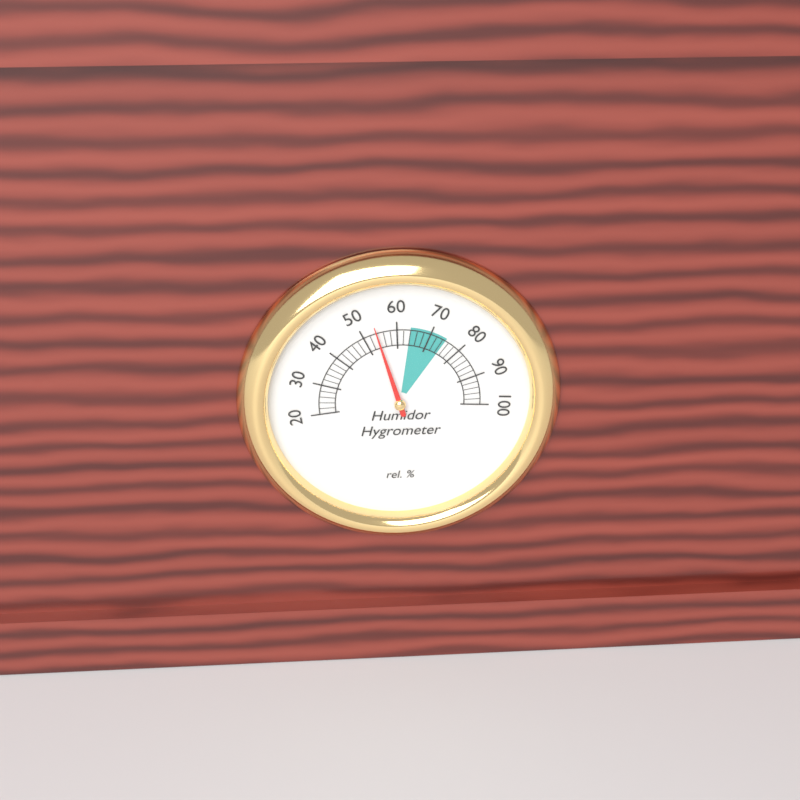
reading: 54 %
